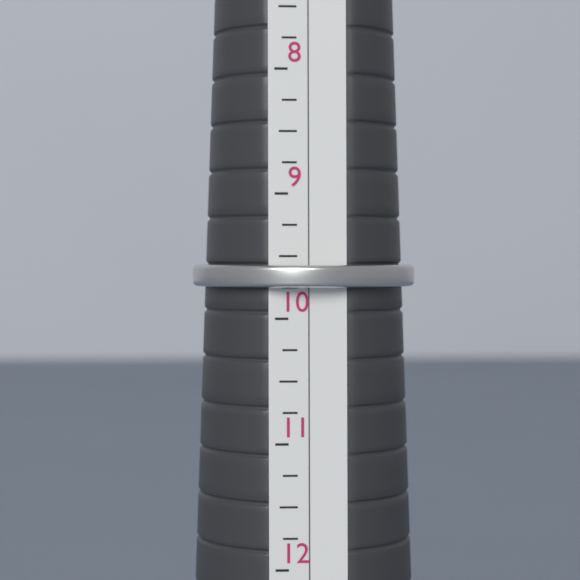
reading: 9.75 (no unit)
